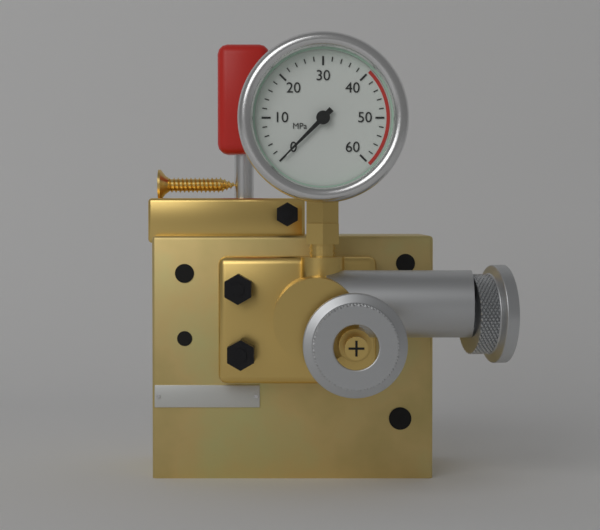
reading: 0 MPa
